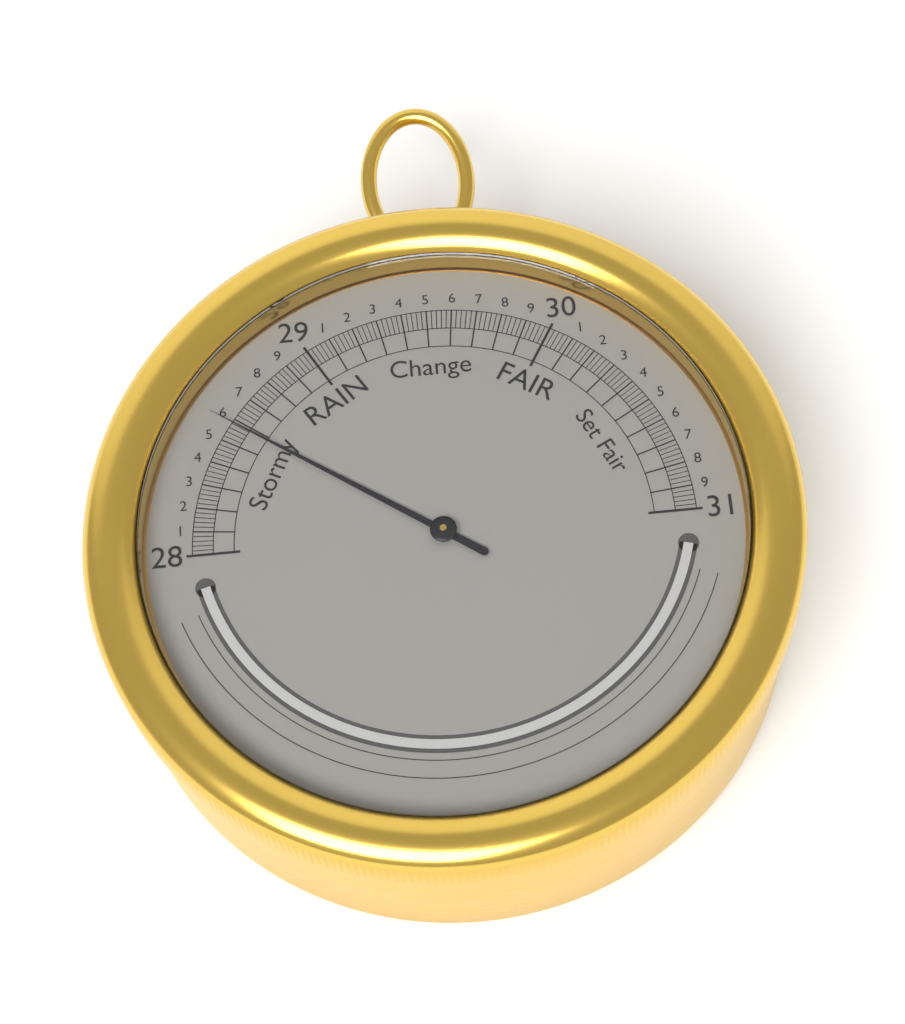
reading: 28.58 inHg
